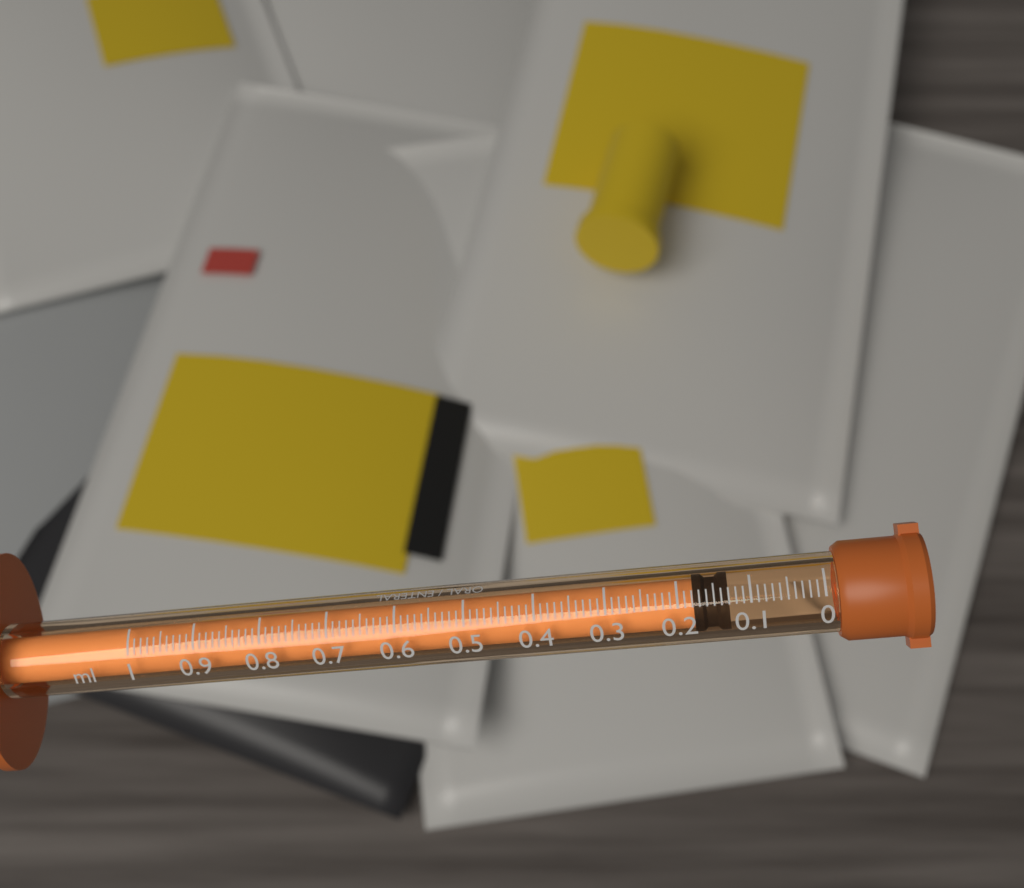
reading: 0.13 ml
